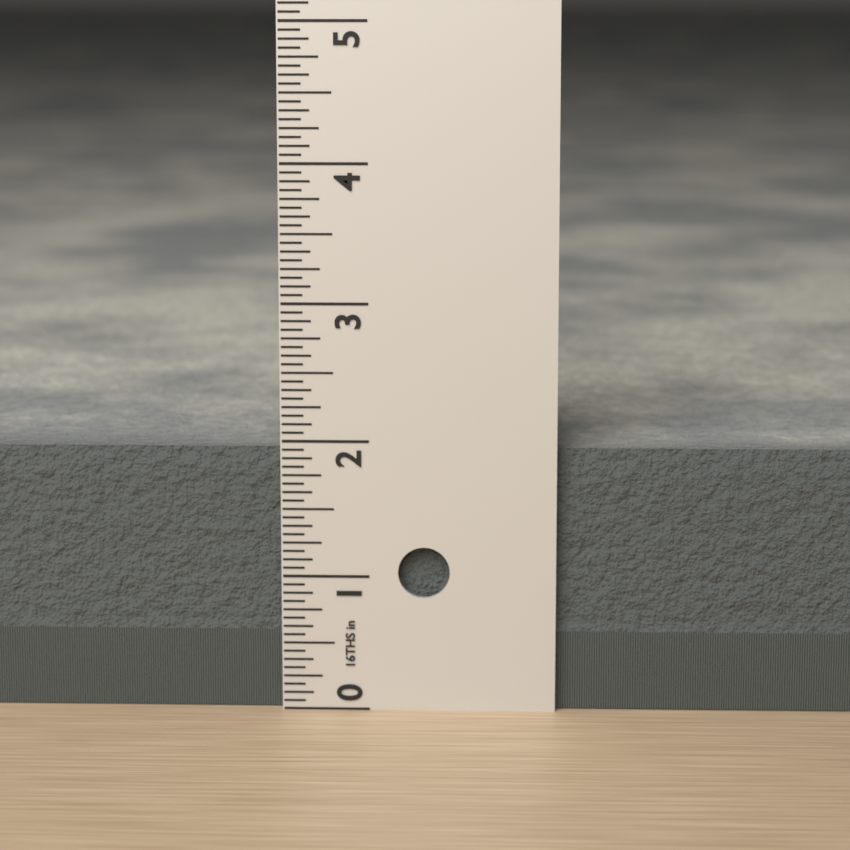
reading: 1.9375 in
